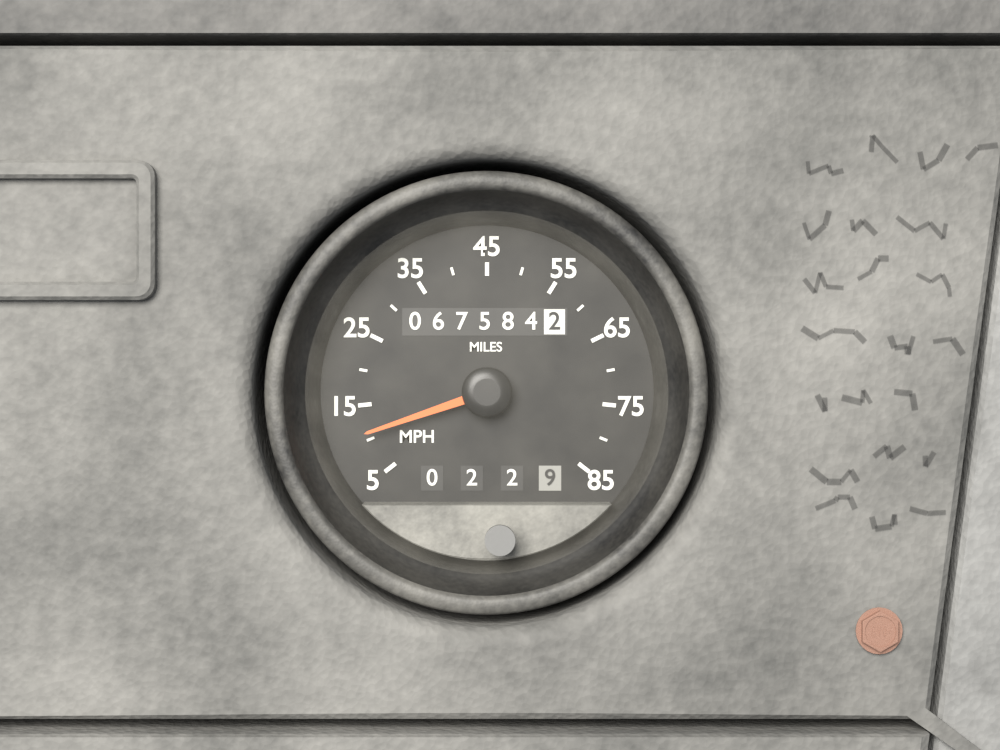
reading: 11 MPH
